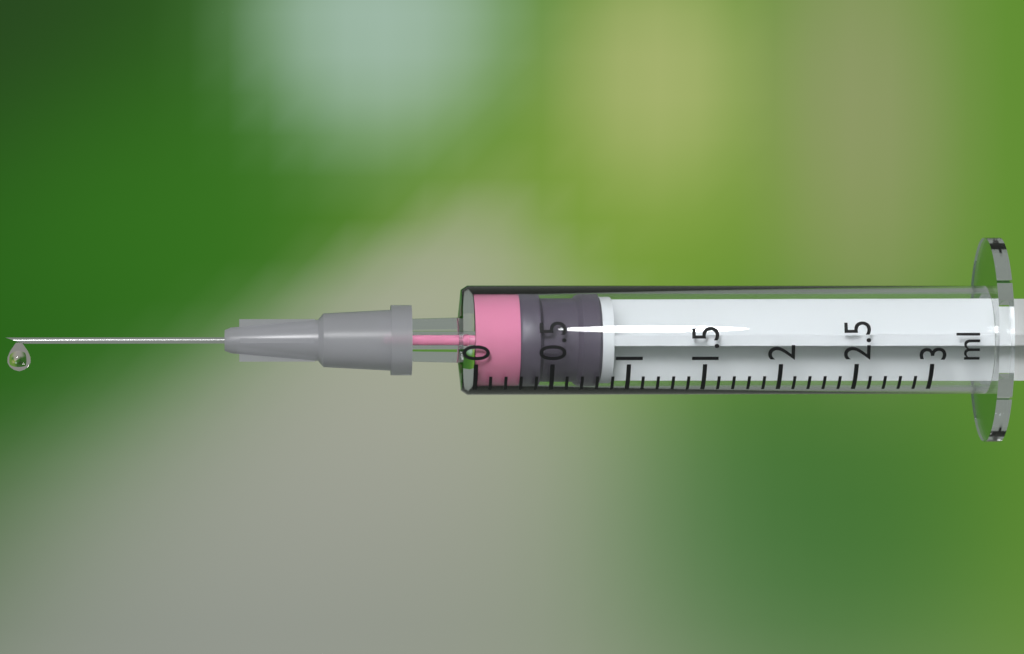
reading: 0.3 ml
